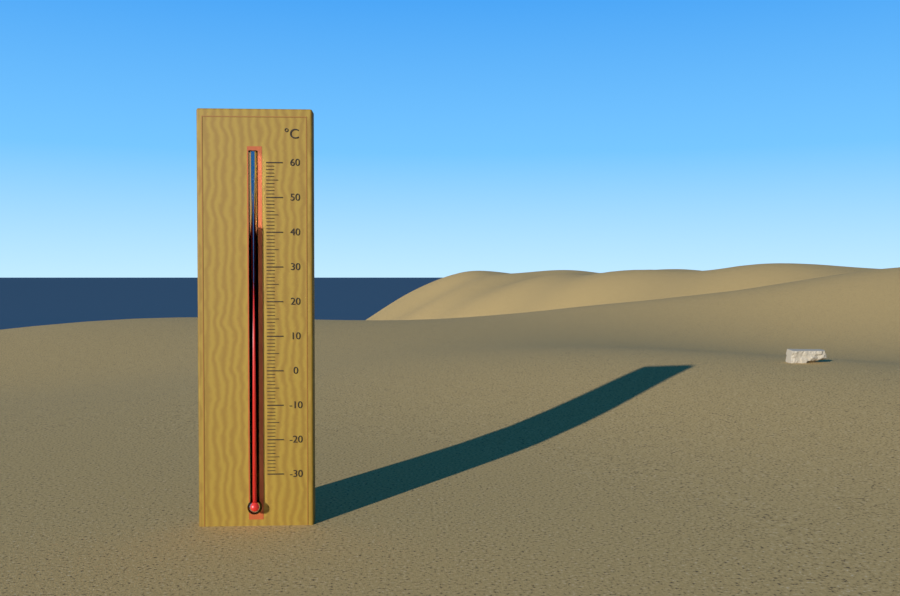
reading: 42 °C
